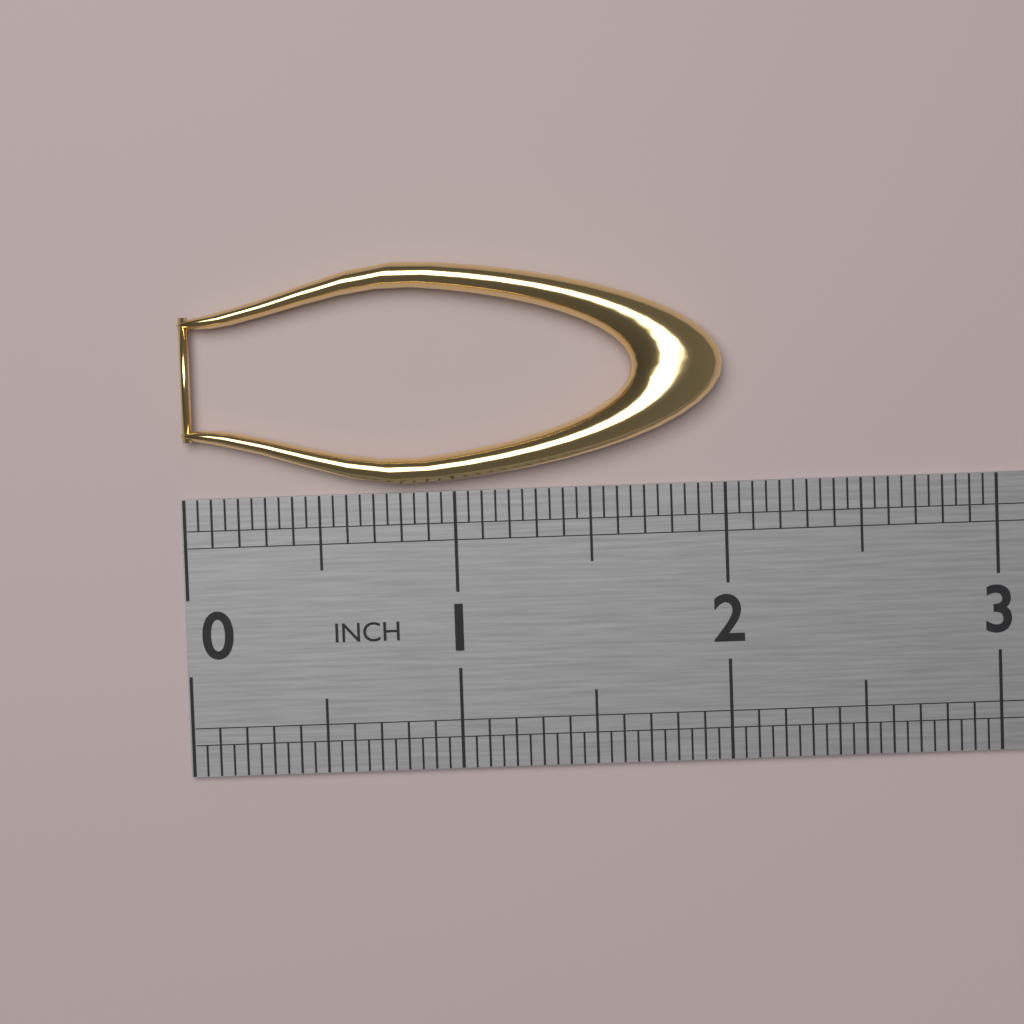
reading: 2.00 in
